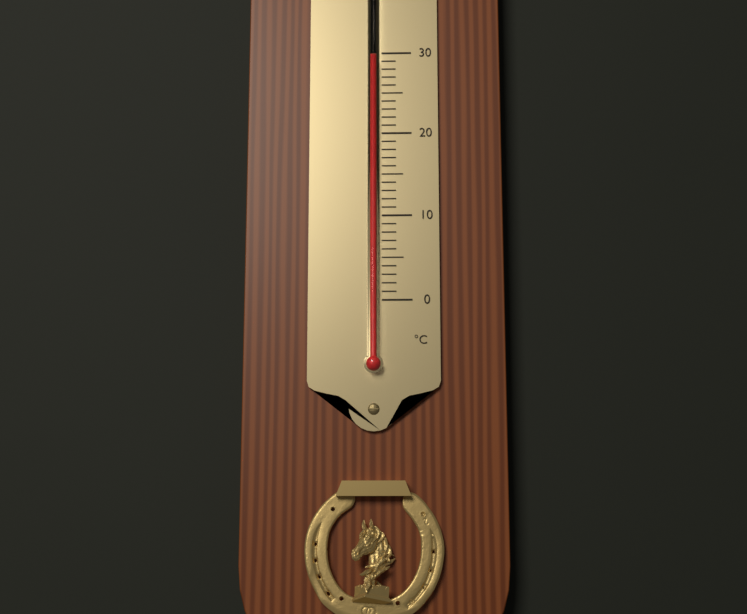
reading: 29 °C
